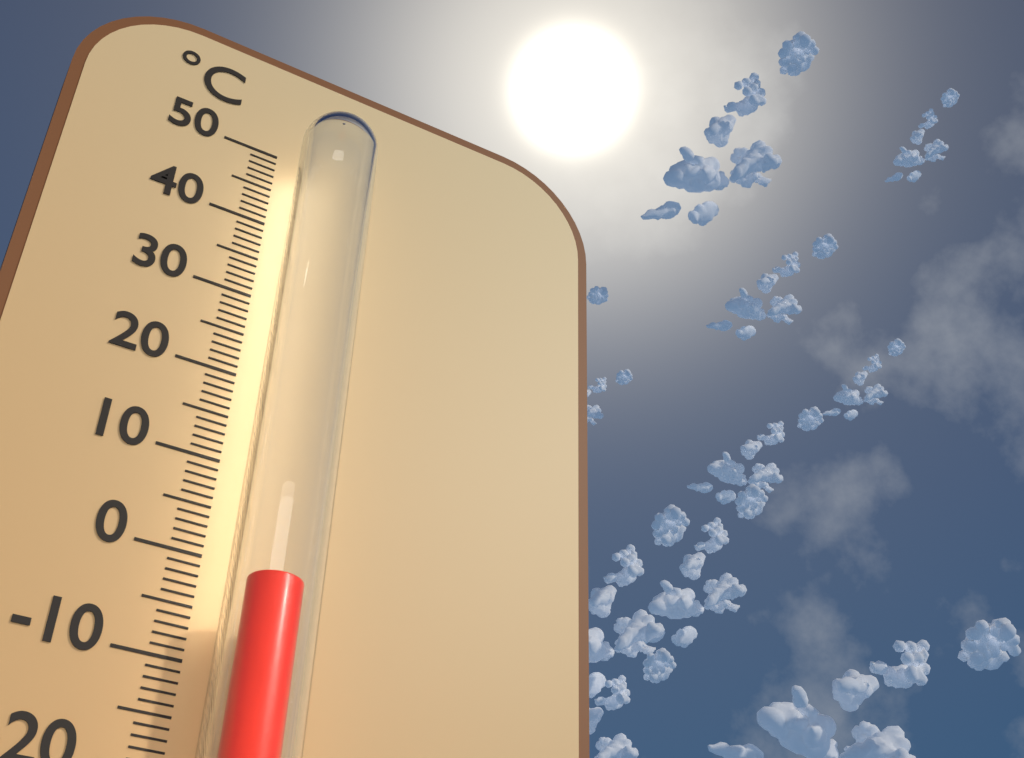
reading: -4 °C
